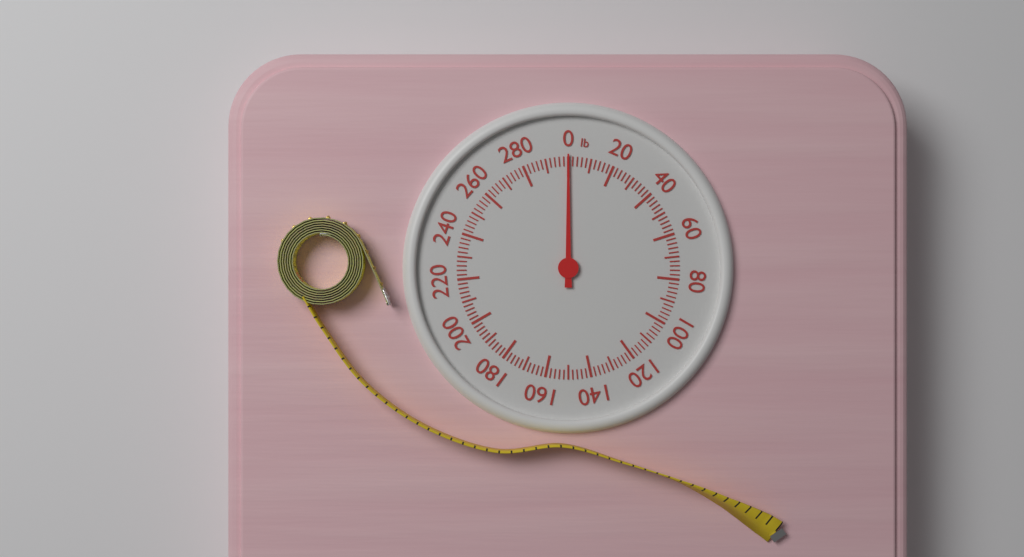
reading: 0 lb
